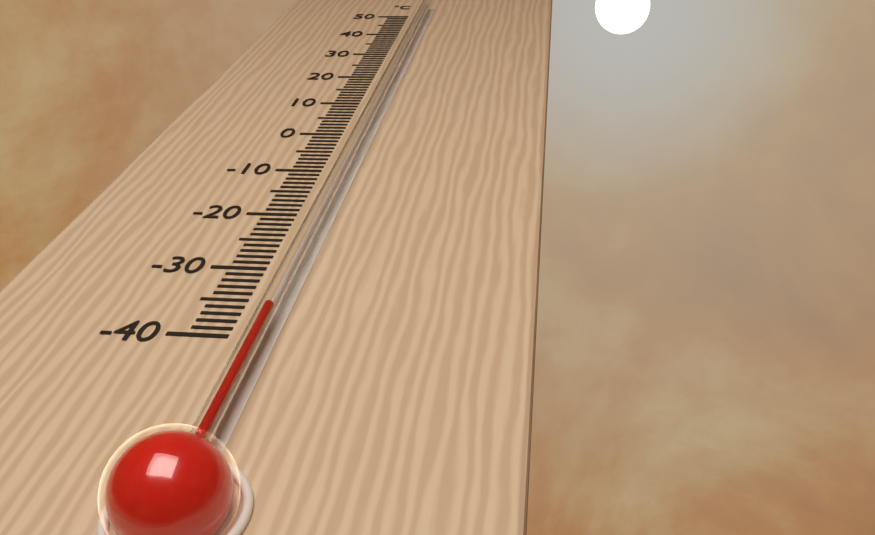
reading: -38 °C
